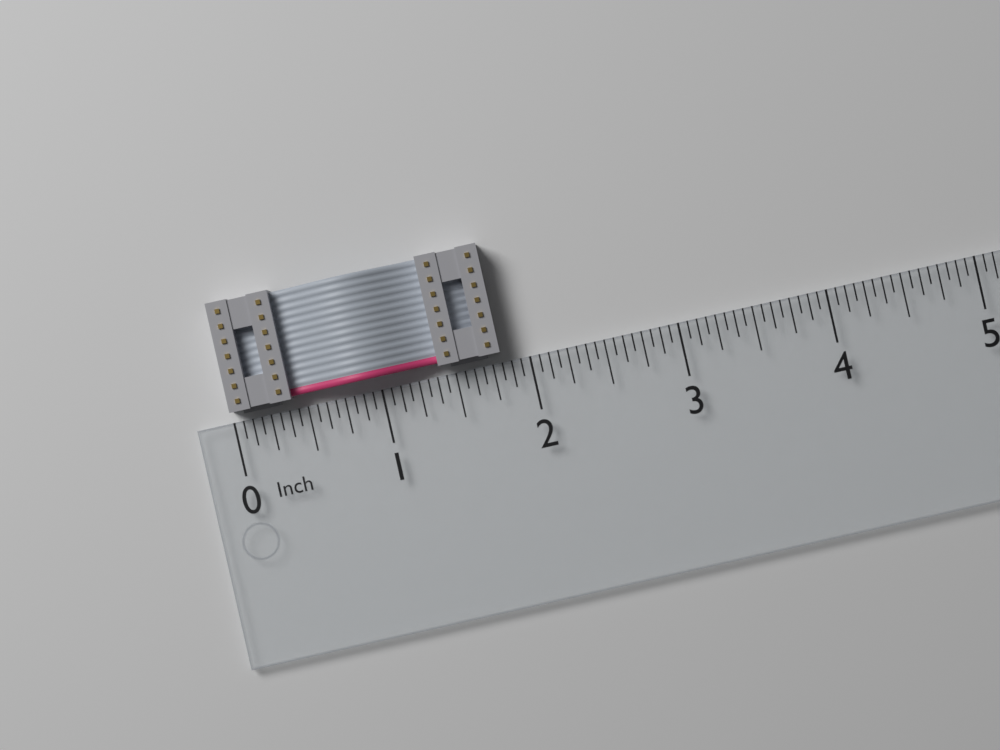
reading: 1.8125 in
